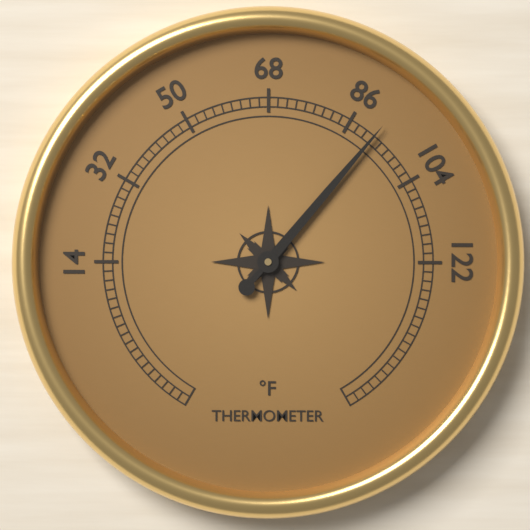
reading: 92 °F
